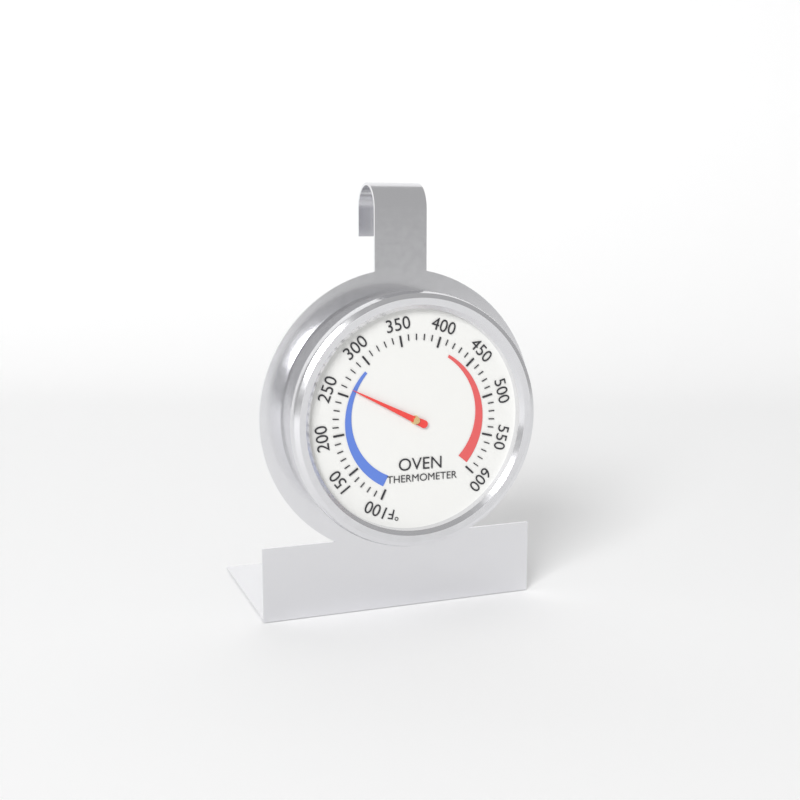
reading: 260 °F
